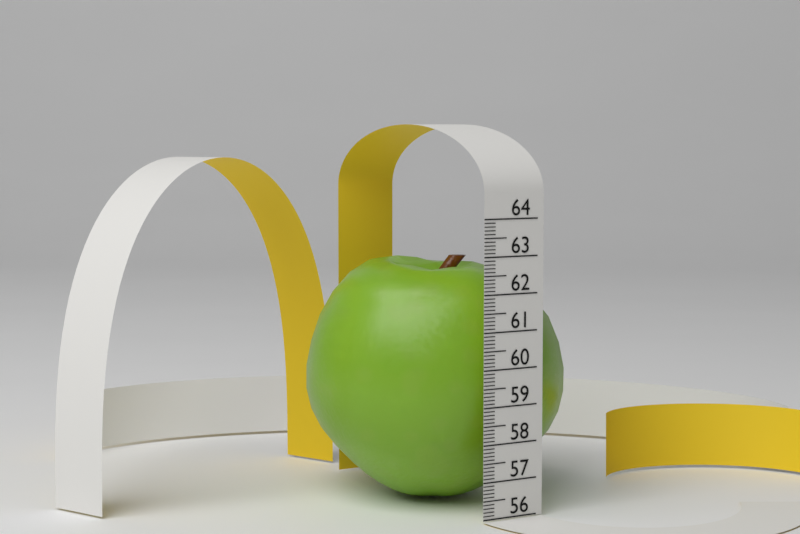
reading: 62.8 (no unit)
